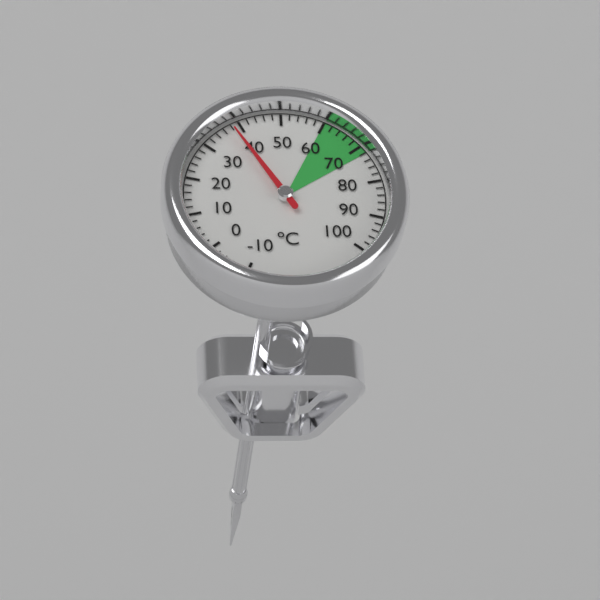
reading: 38 °C
